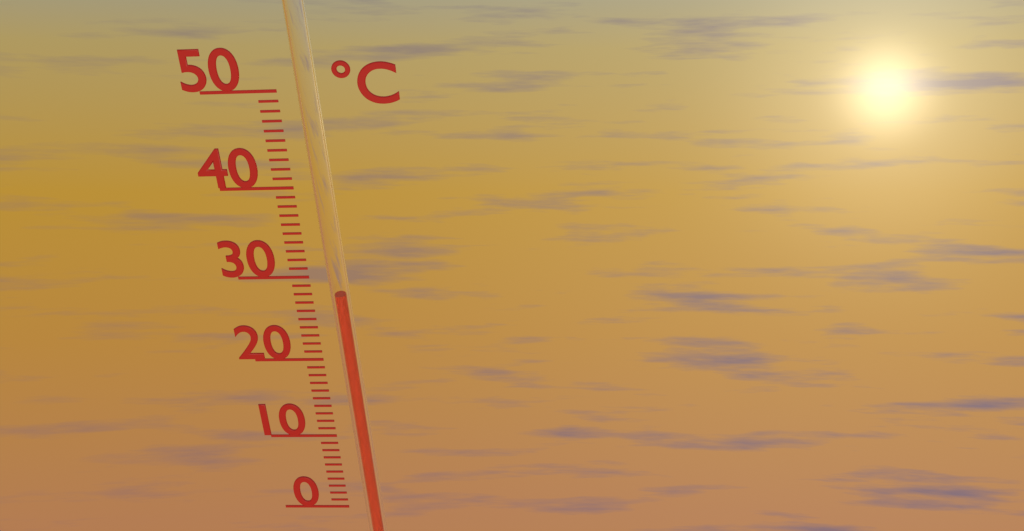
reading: 28 °C
